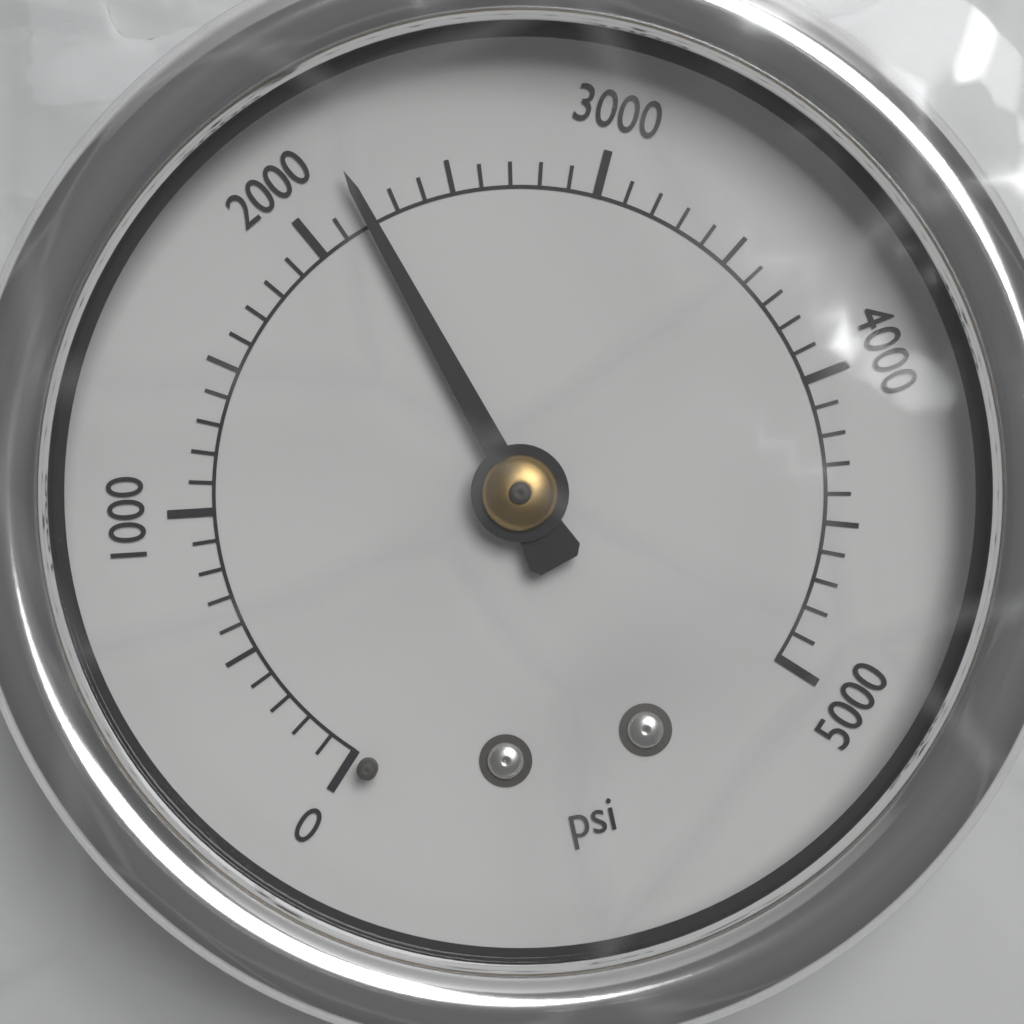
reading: 2200 psi
